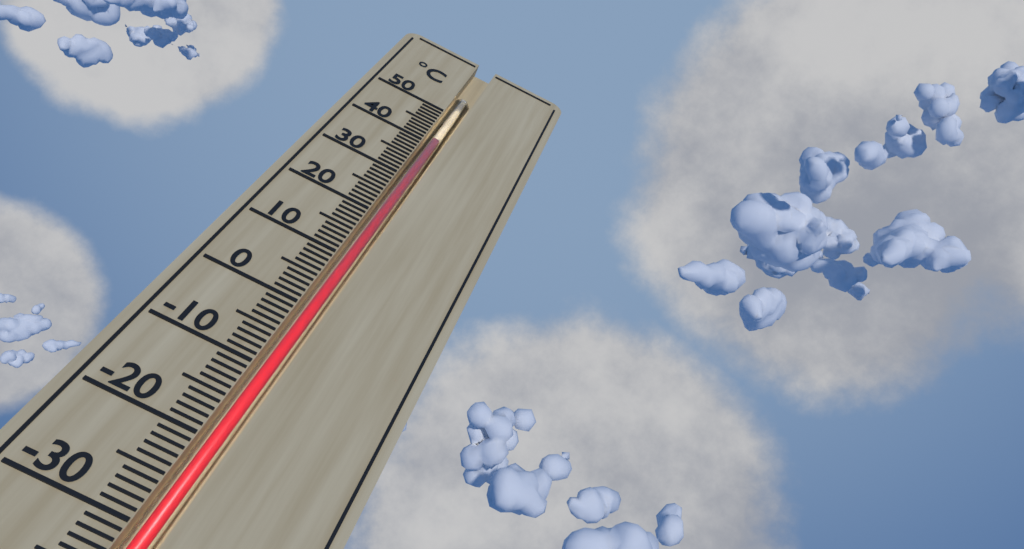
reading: 42 °C
